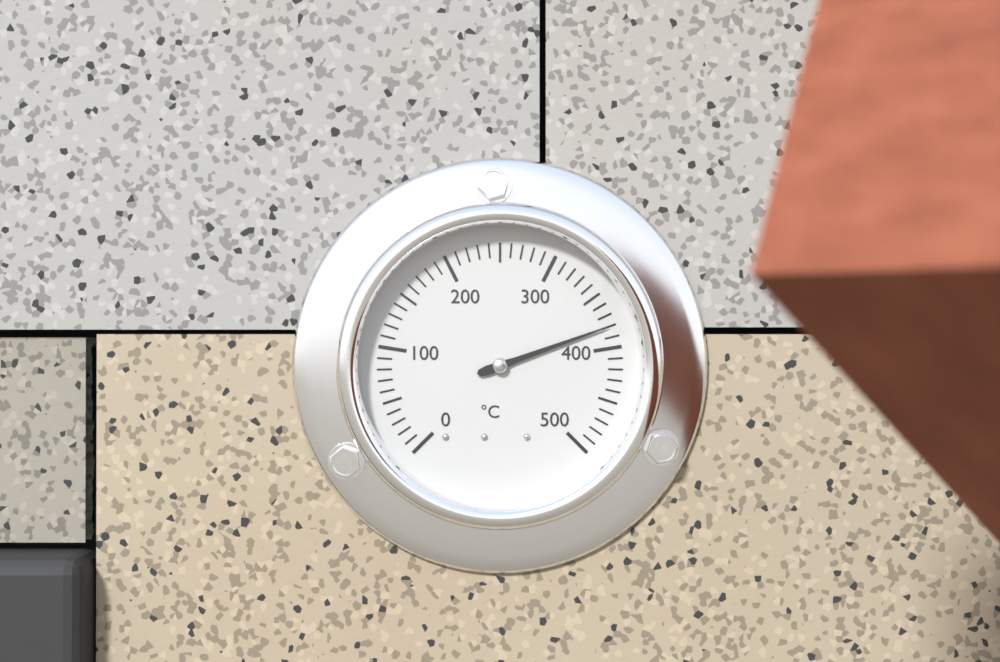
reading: 380 °C
